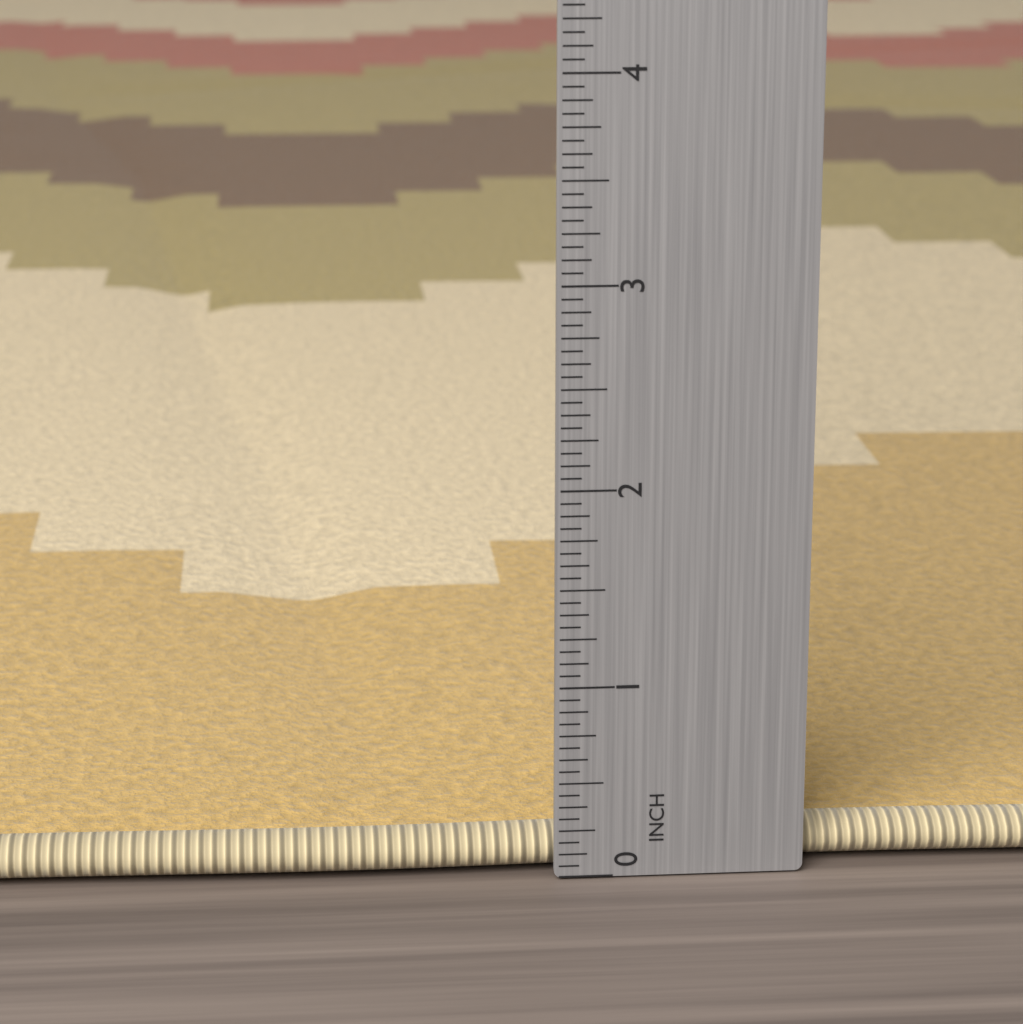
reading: 0.2500 in
